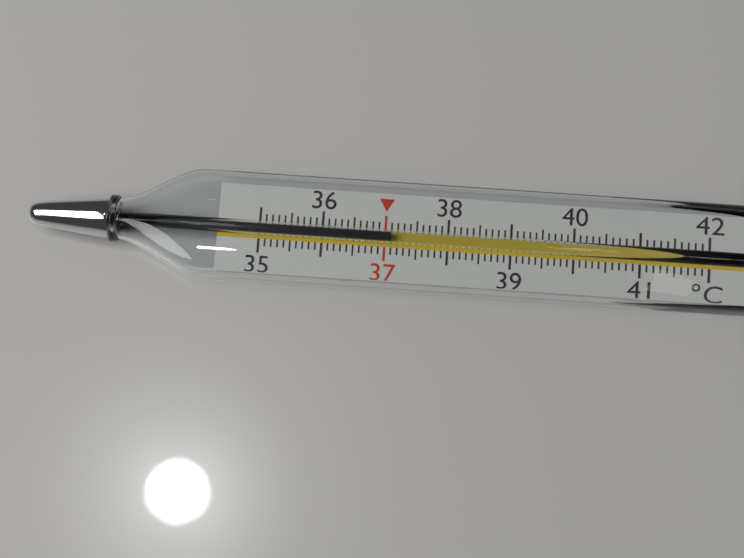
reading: 37.1 °C
